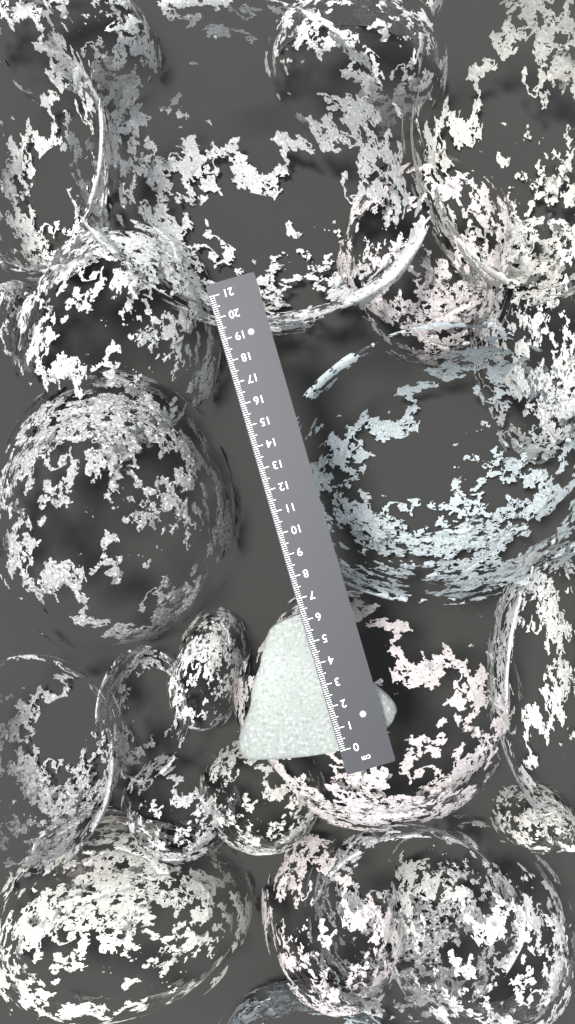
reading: 6.3 cm
